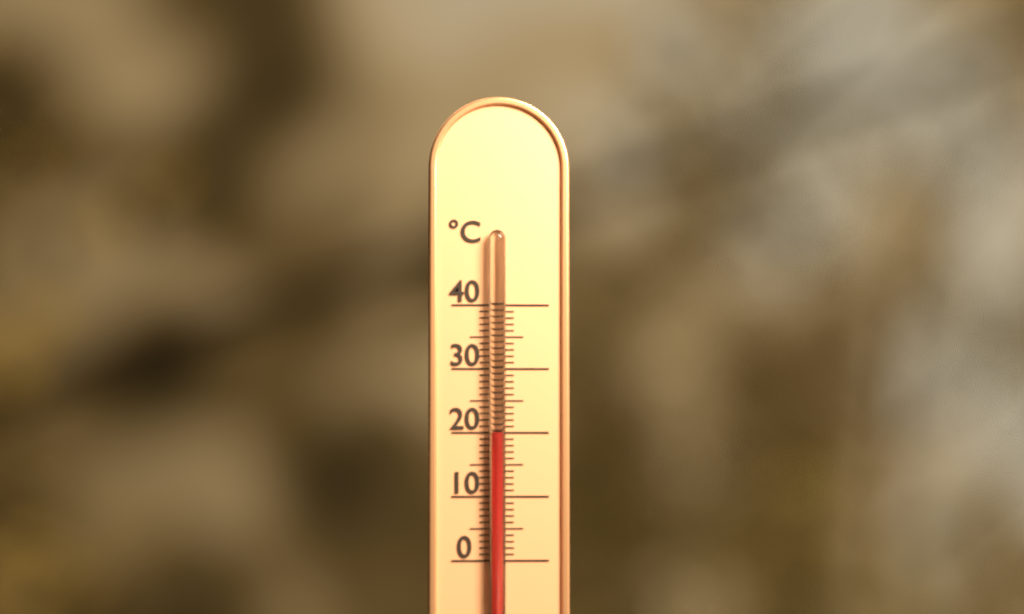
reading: 20 °C
